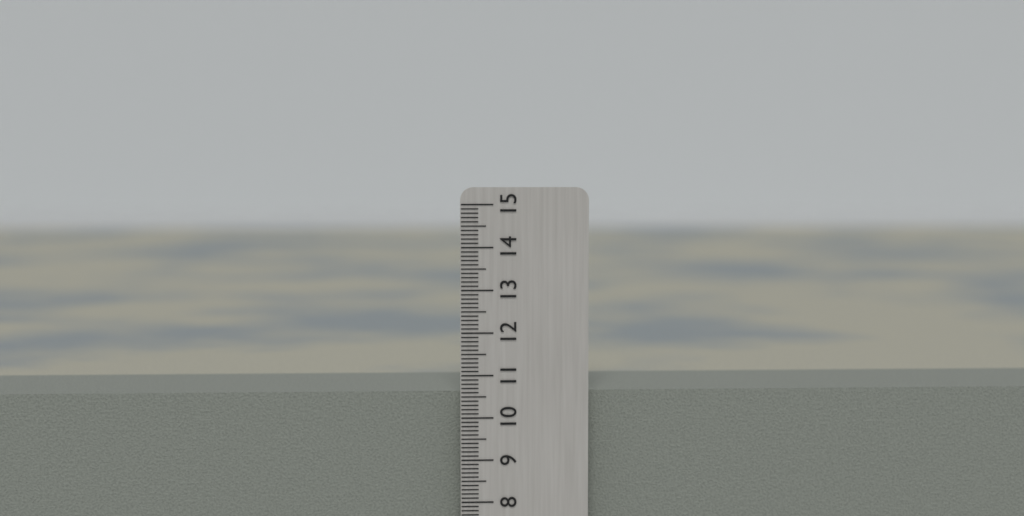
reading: 10.6 cm
